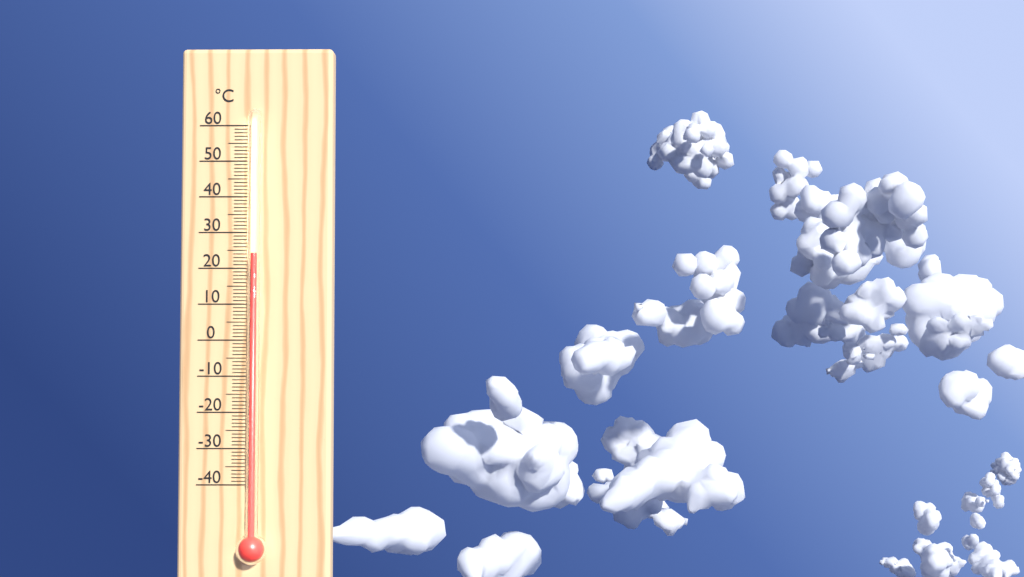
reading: 24 °C
